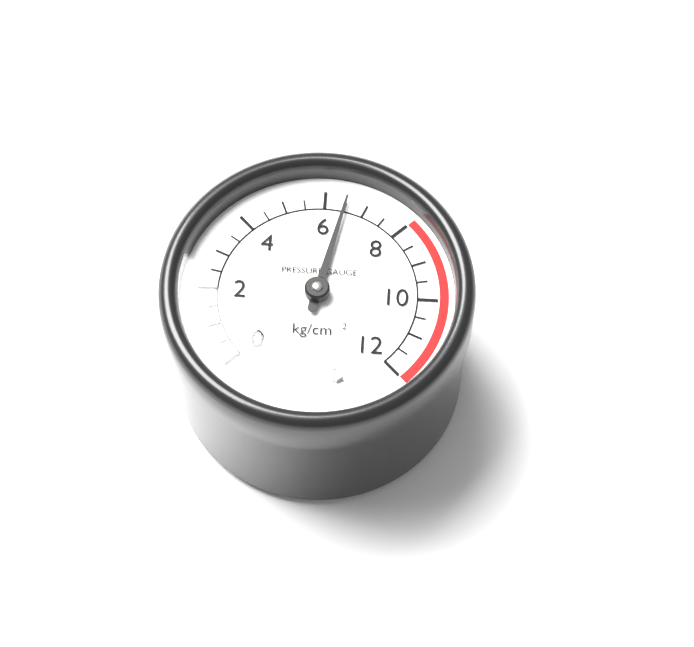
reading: 6.5 kg/cm²
